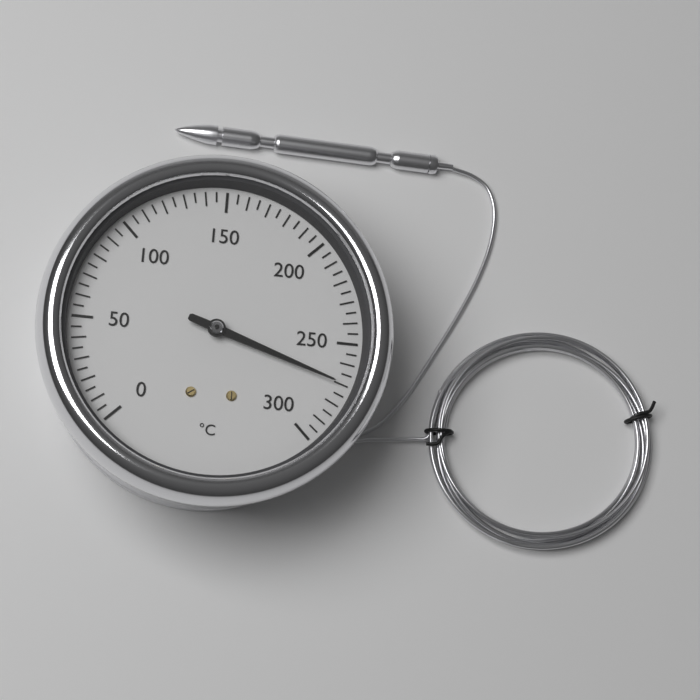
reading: 270 °C
